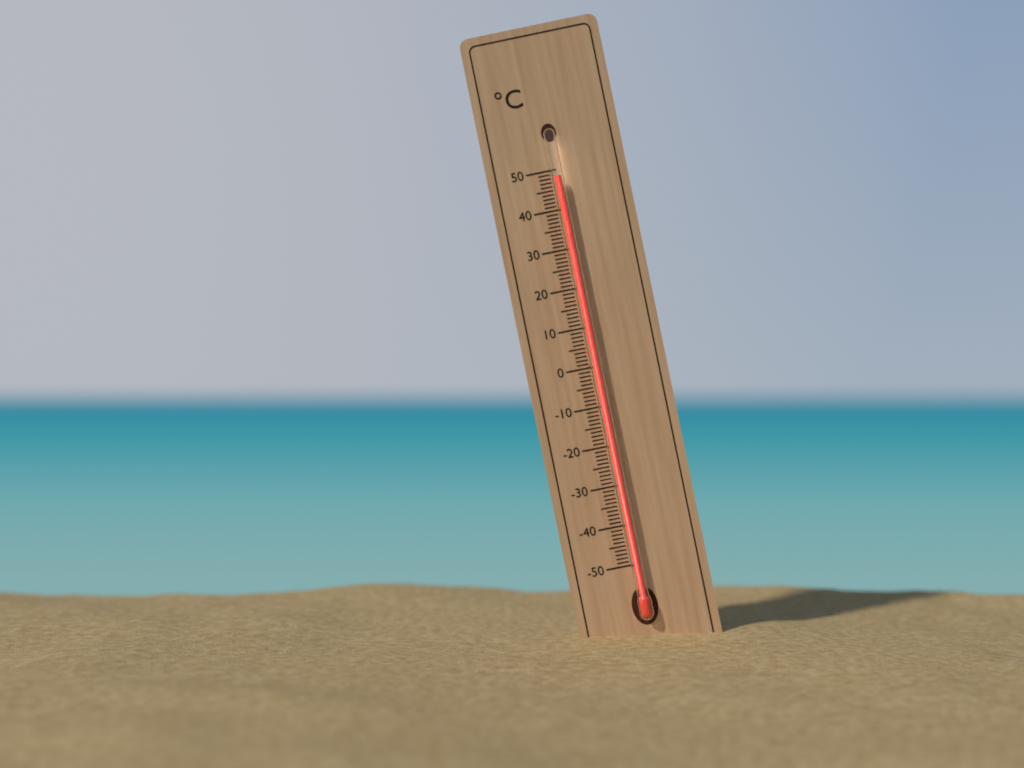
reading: 48 °C
